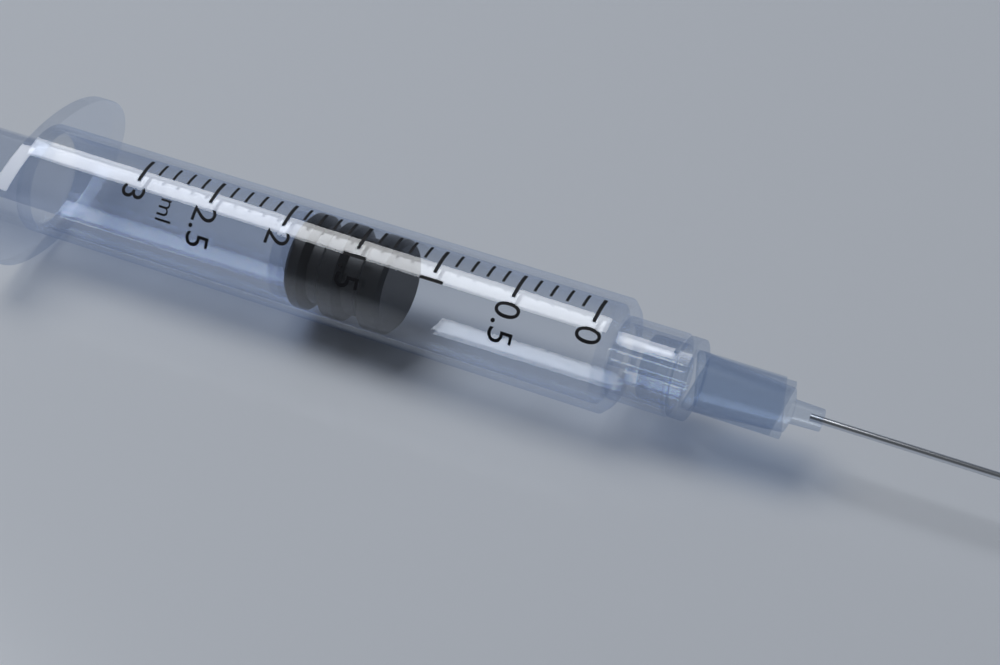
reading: 1.3 ml
